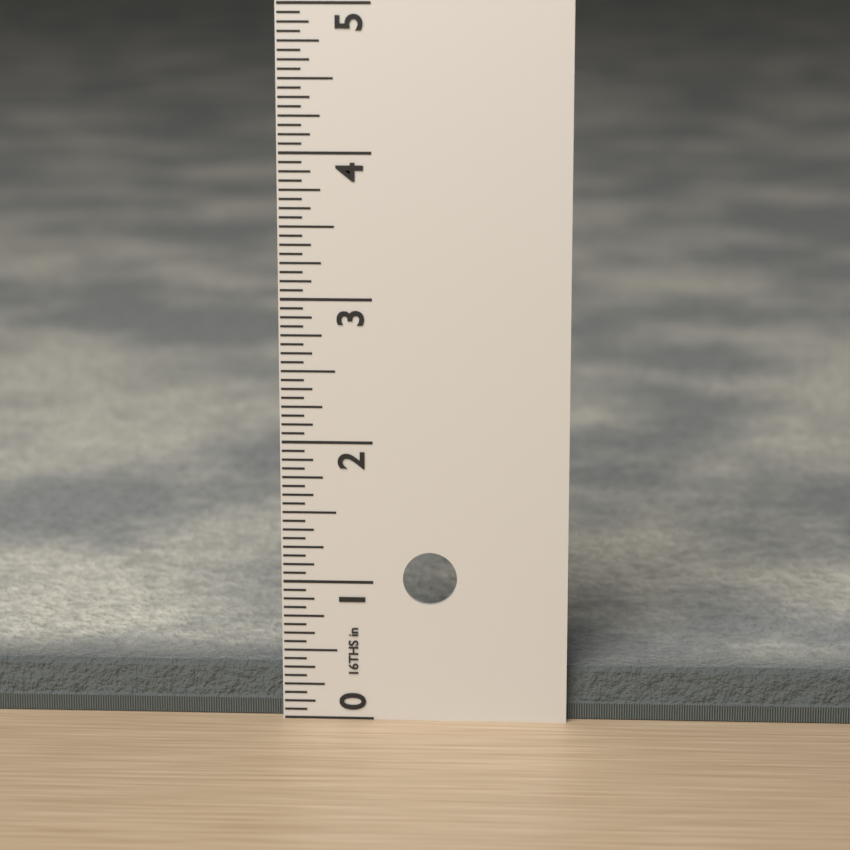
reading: 0.3750 in
